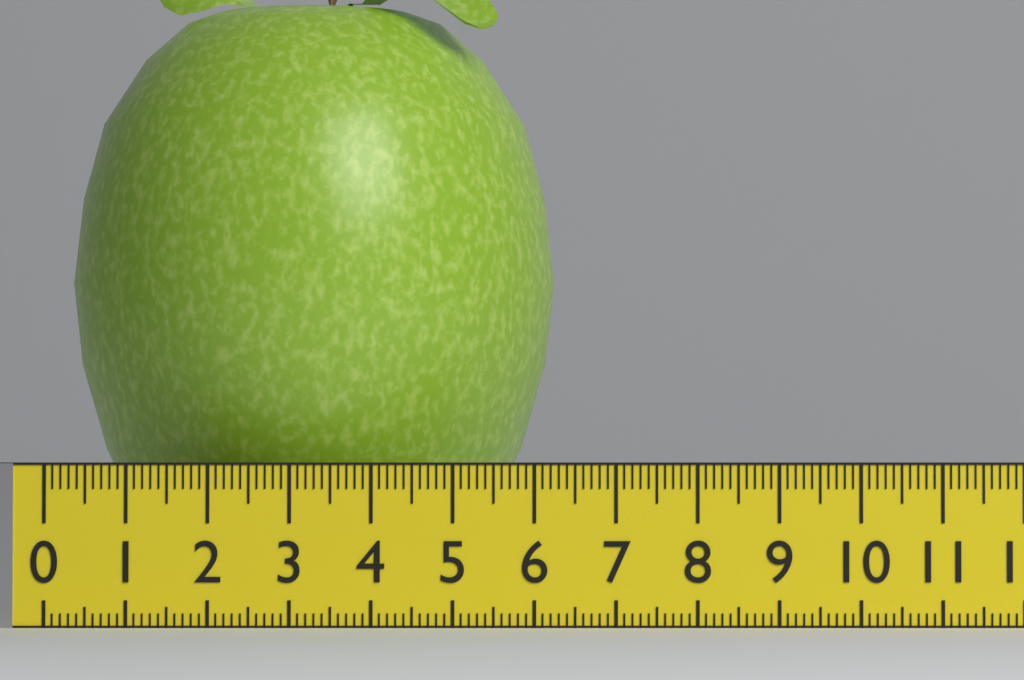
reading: 6.2 (no unit)
